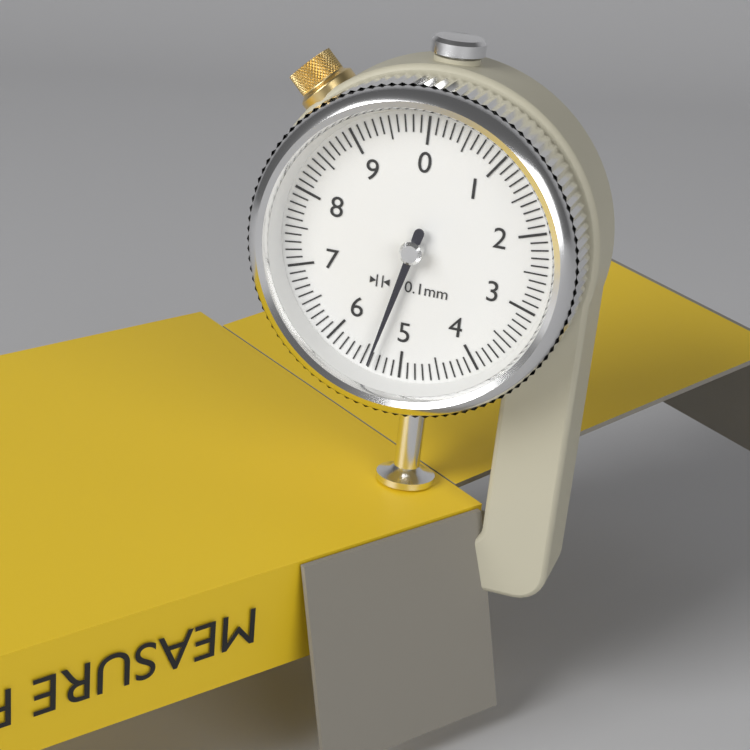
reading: 5.4 mm
